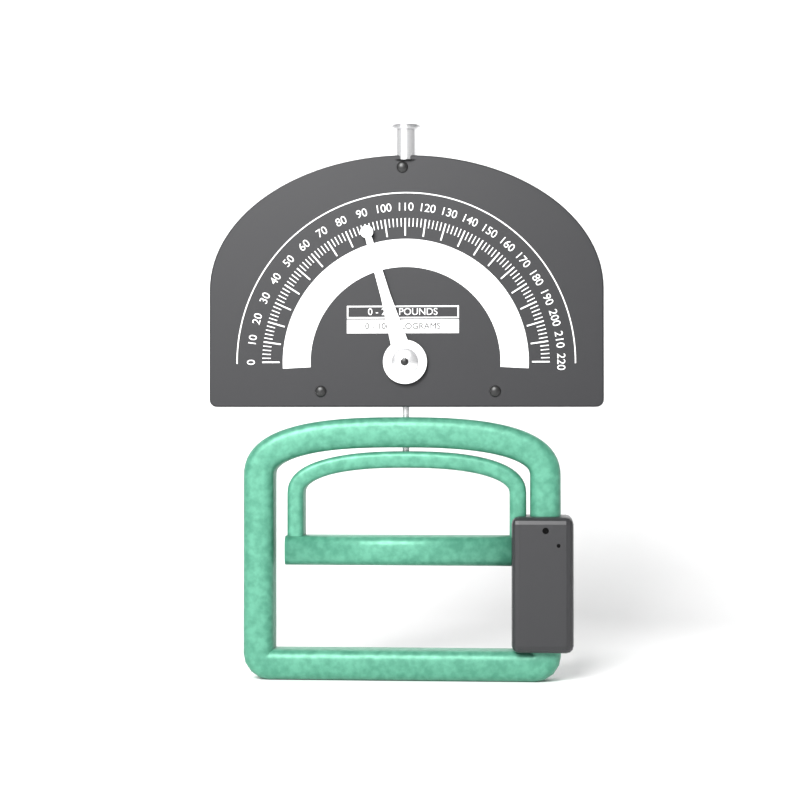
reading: 90 lb
